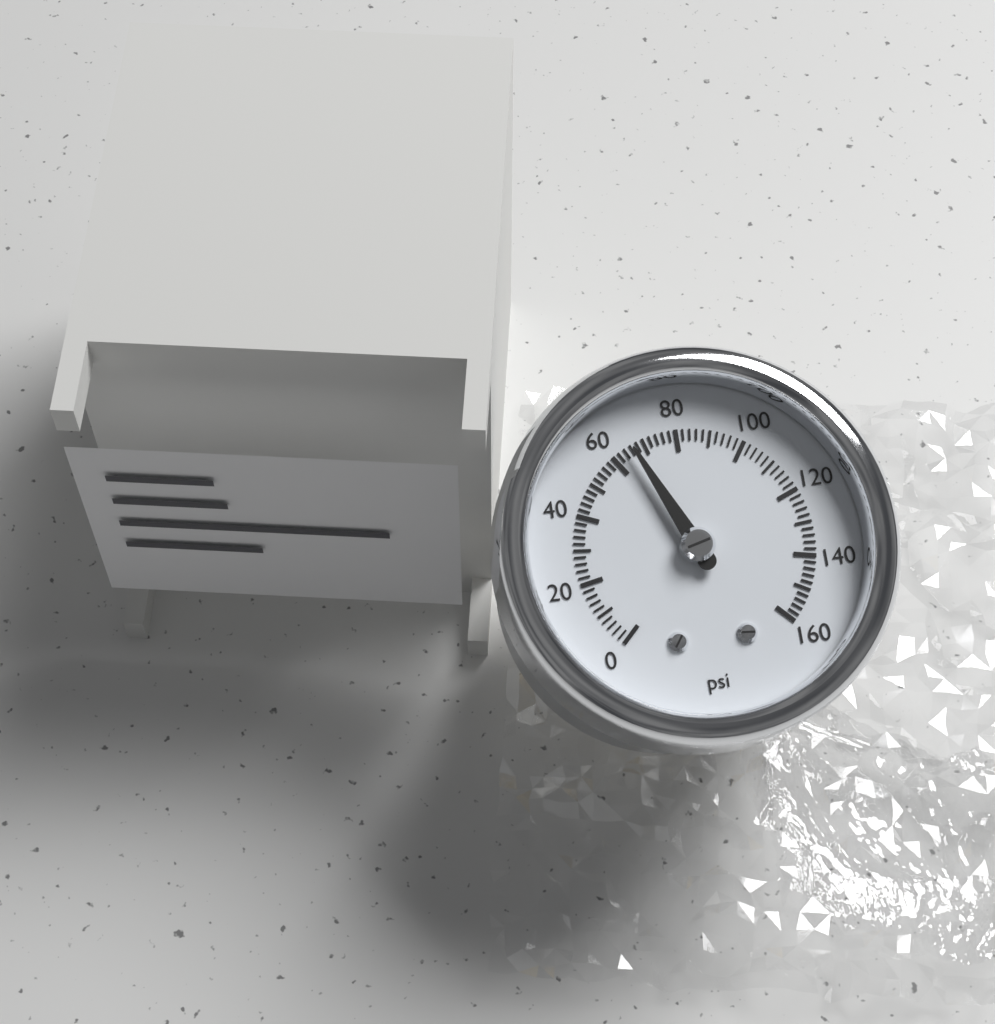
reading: 66 psi
